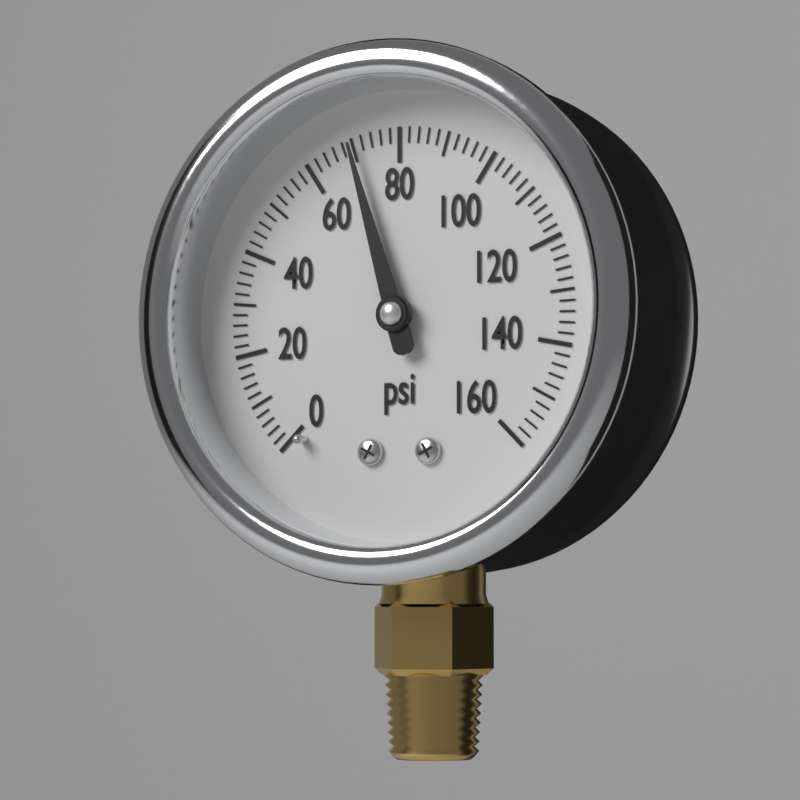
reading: 70 psi
